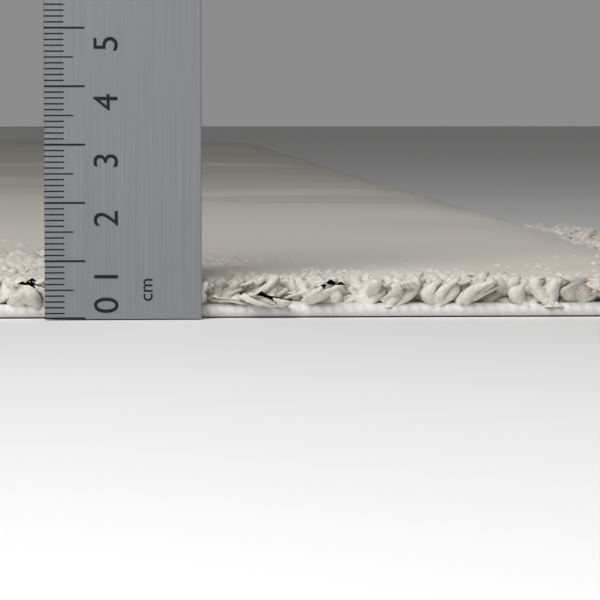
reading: 0.8 cm
